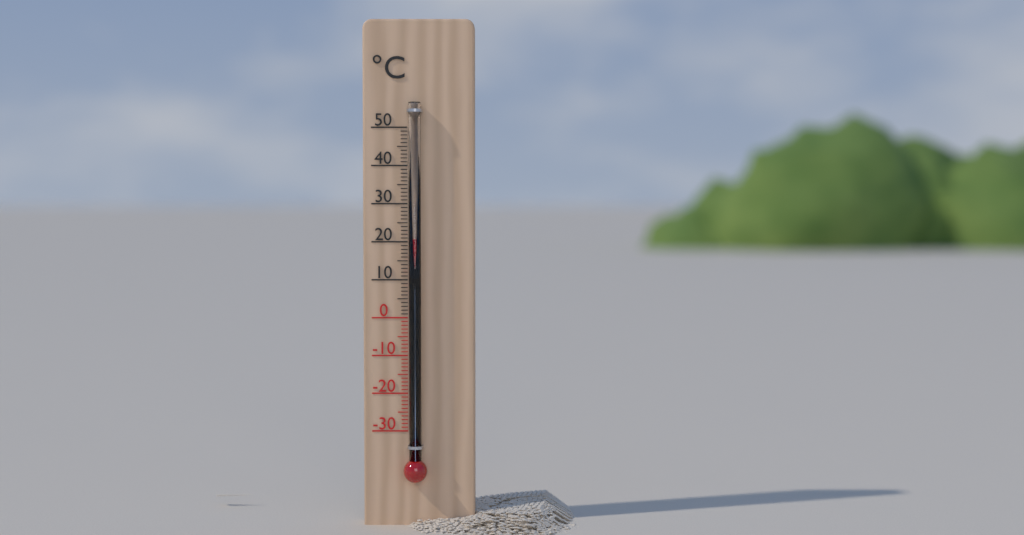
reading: 21 °C
